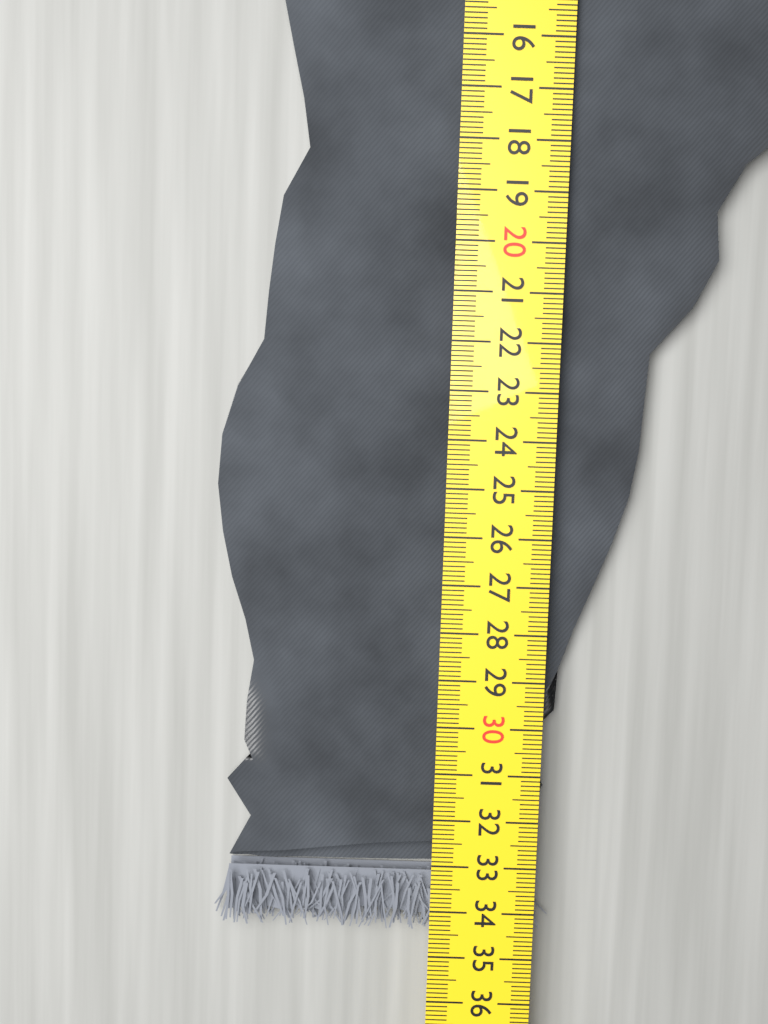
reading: 34.5 cm
